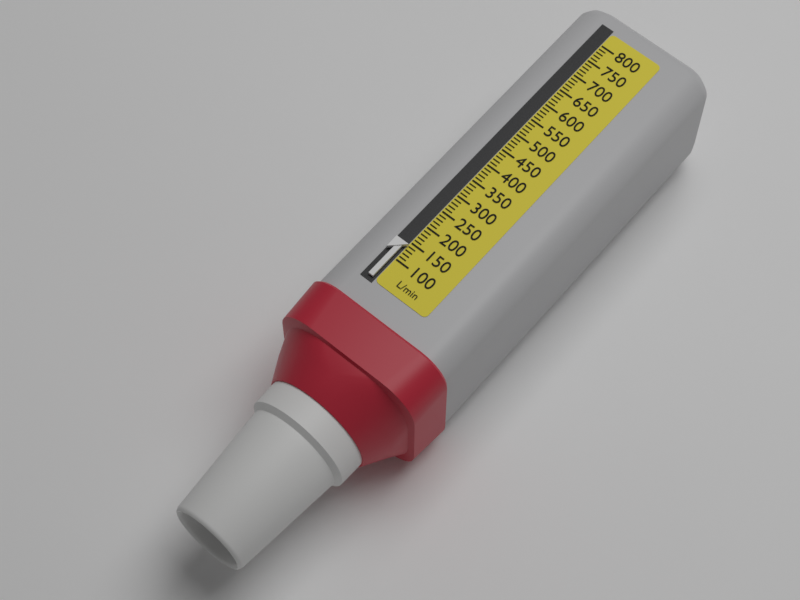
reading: 140 L/min
